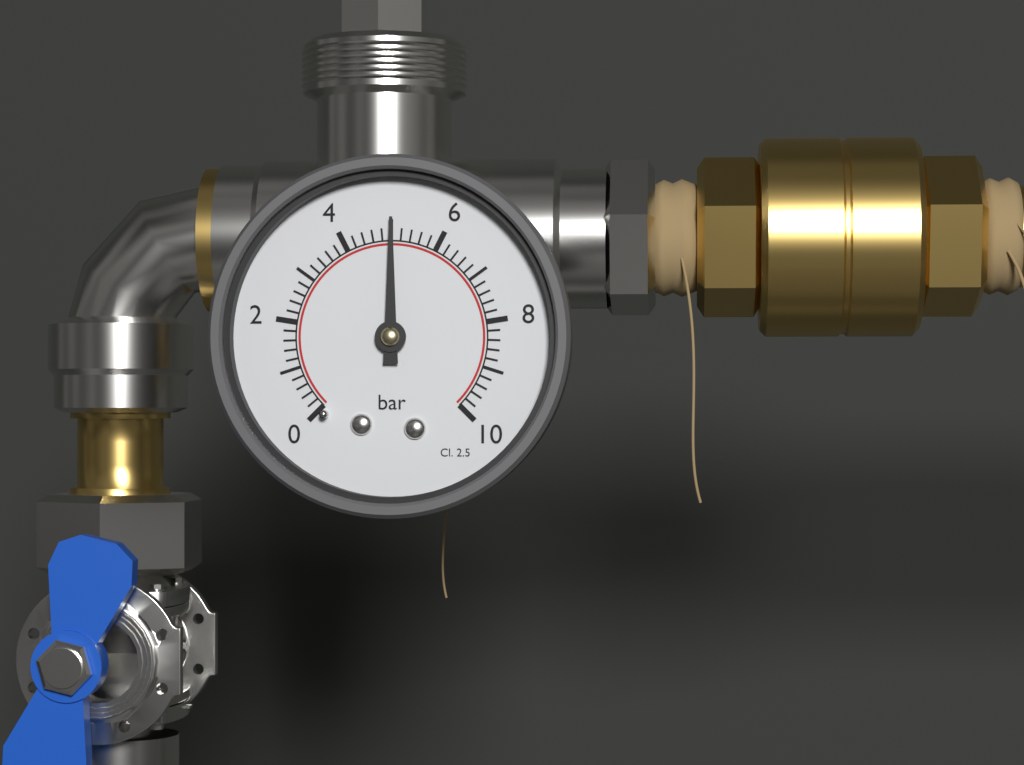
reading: 5.0 bar
